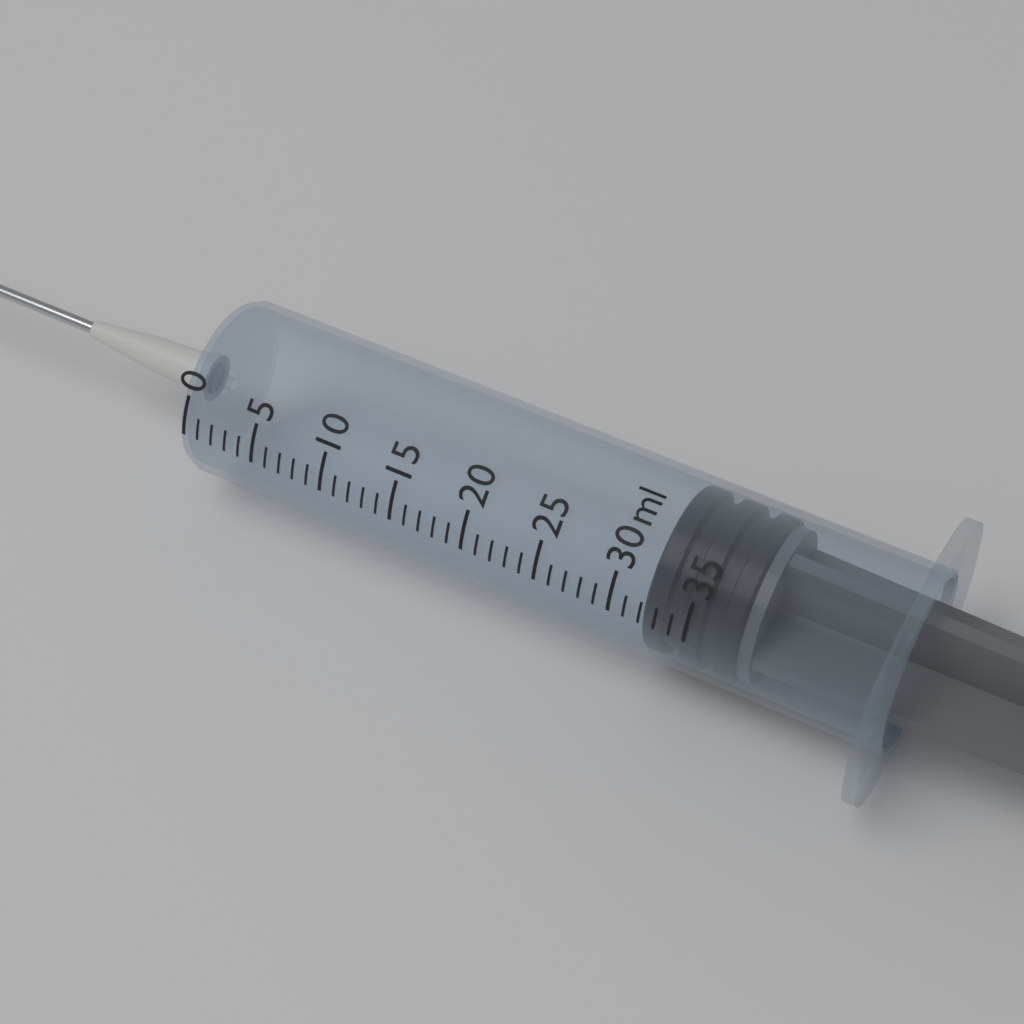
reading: 32 ml
